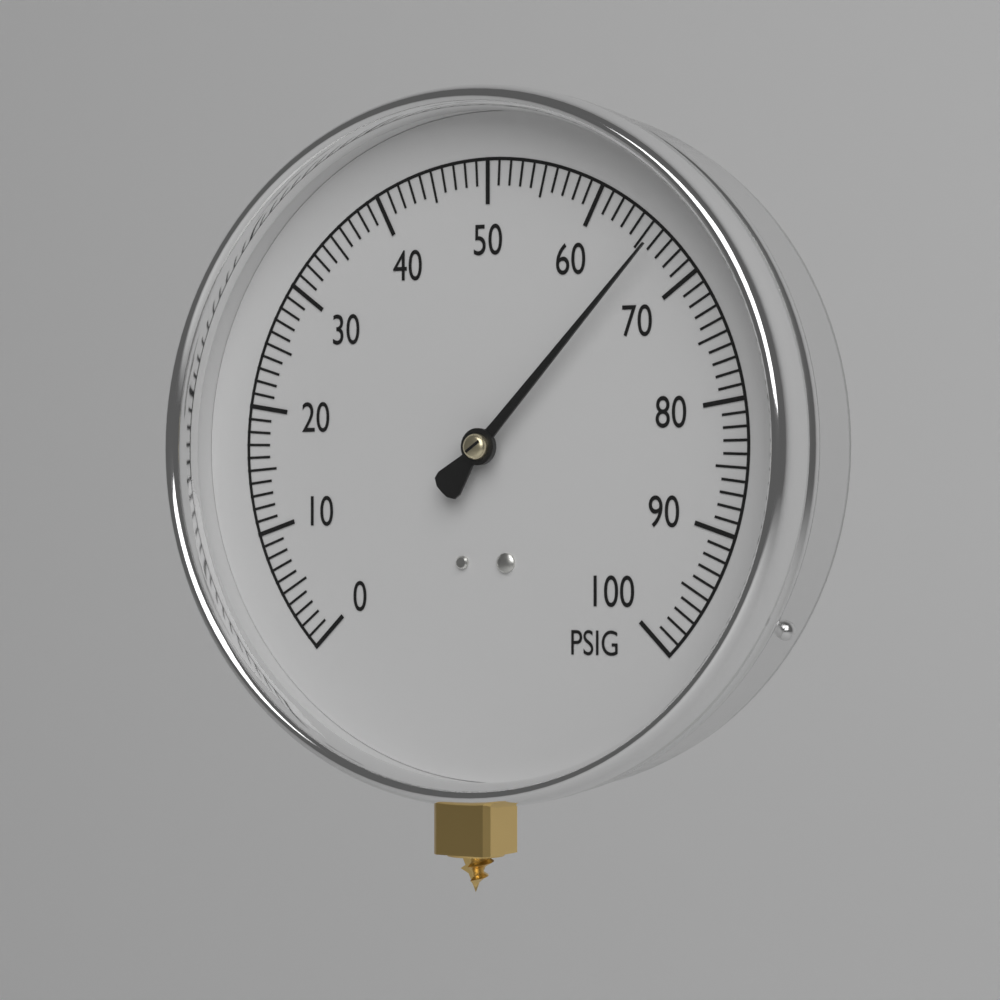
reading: 66 PSIG
